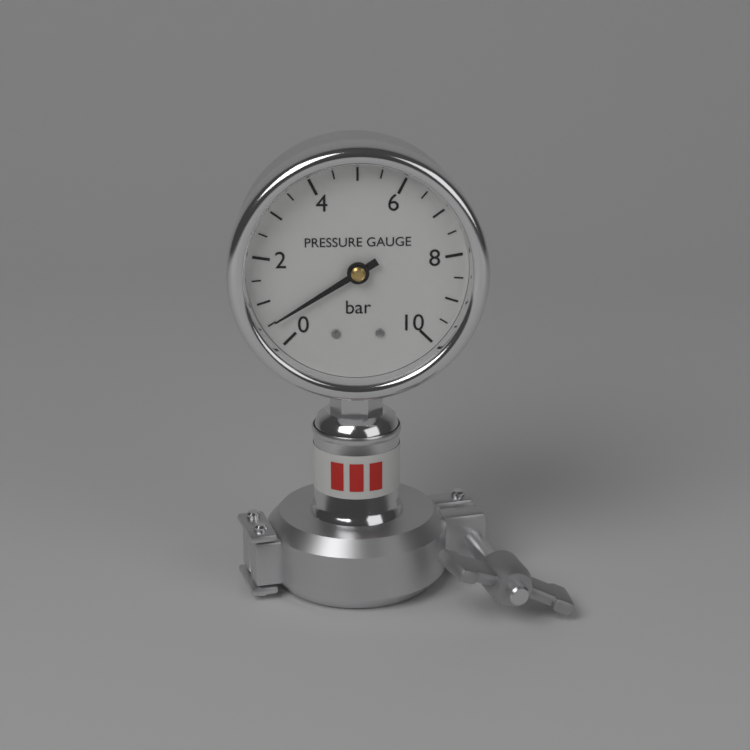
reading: 0.5 bar
